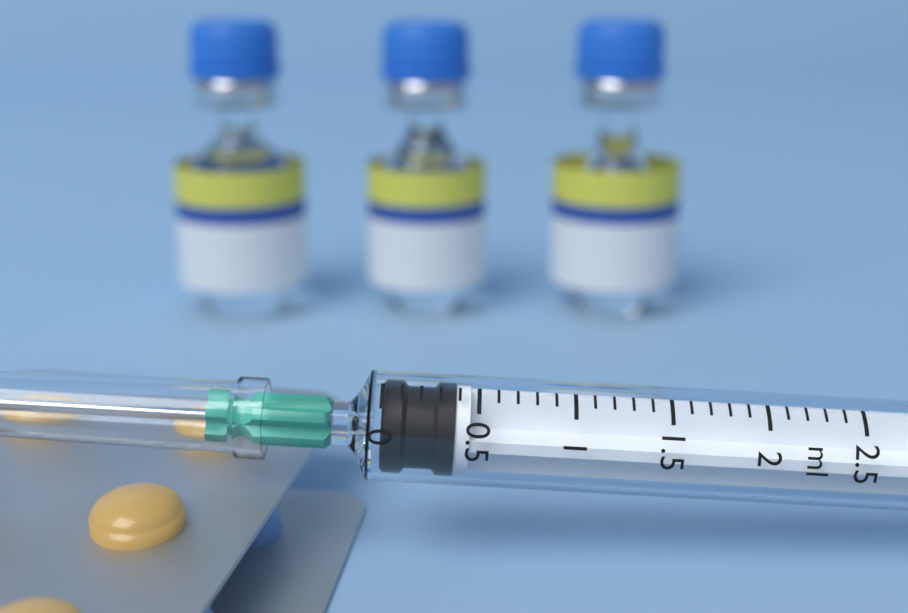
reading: 0.0 ml
